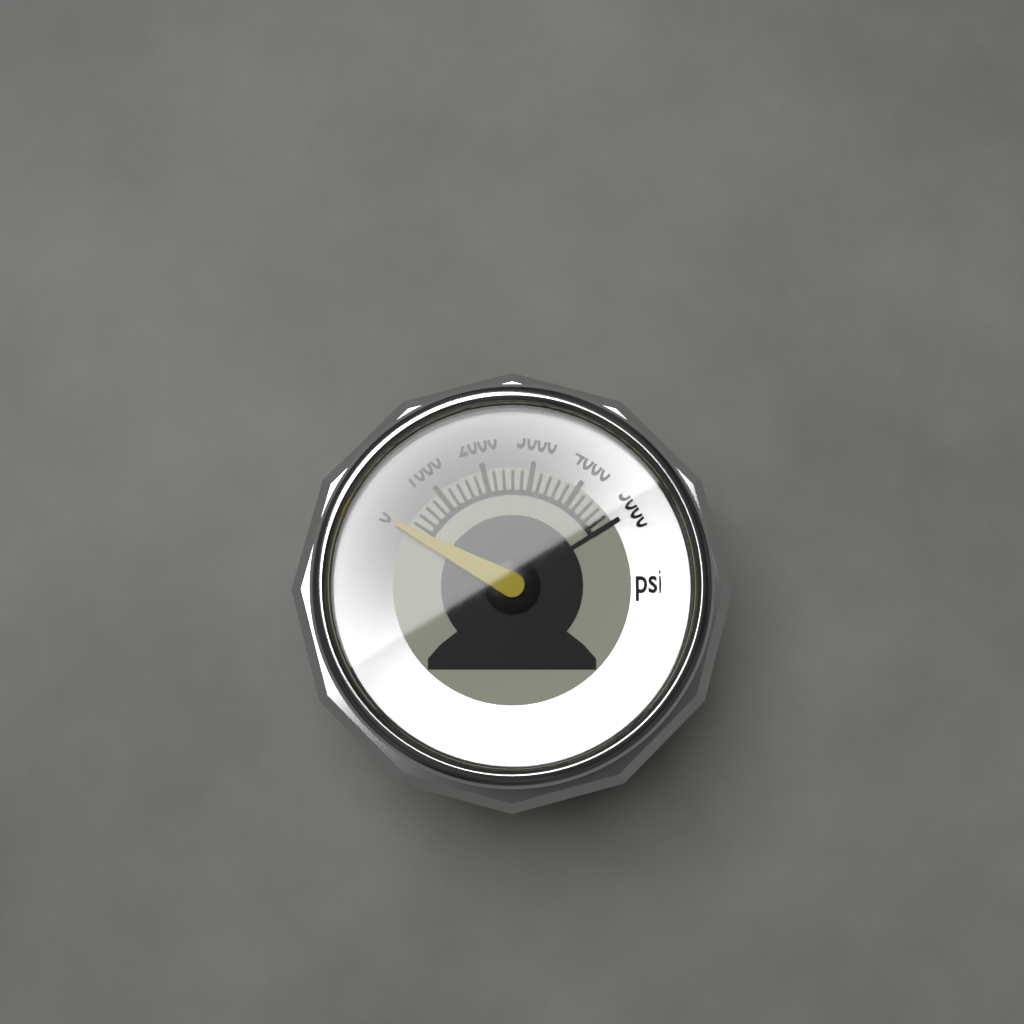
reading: 0 psi
